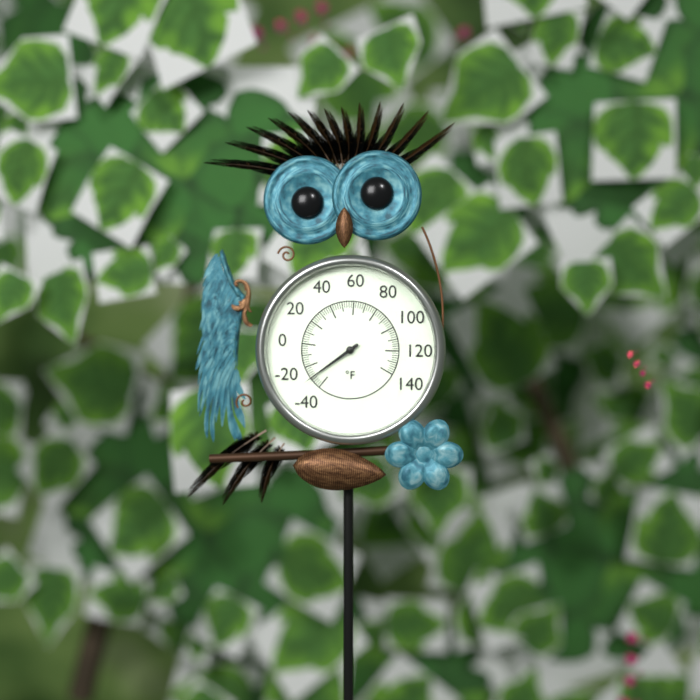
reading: -30 °F
